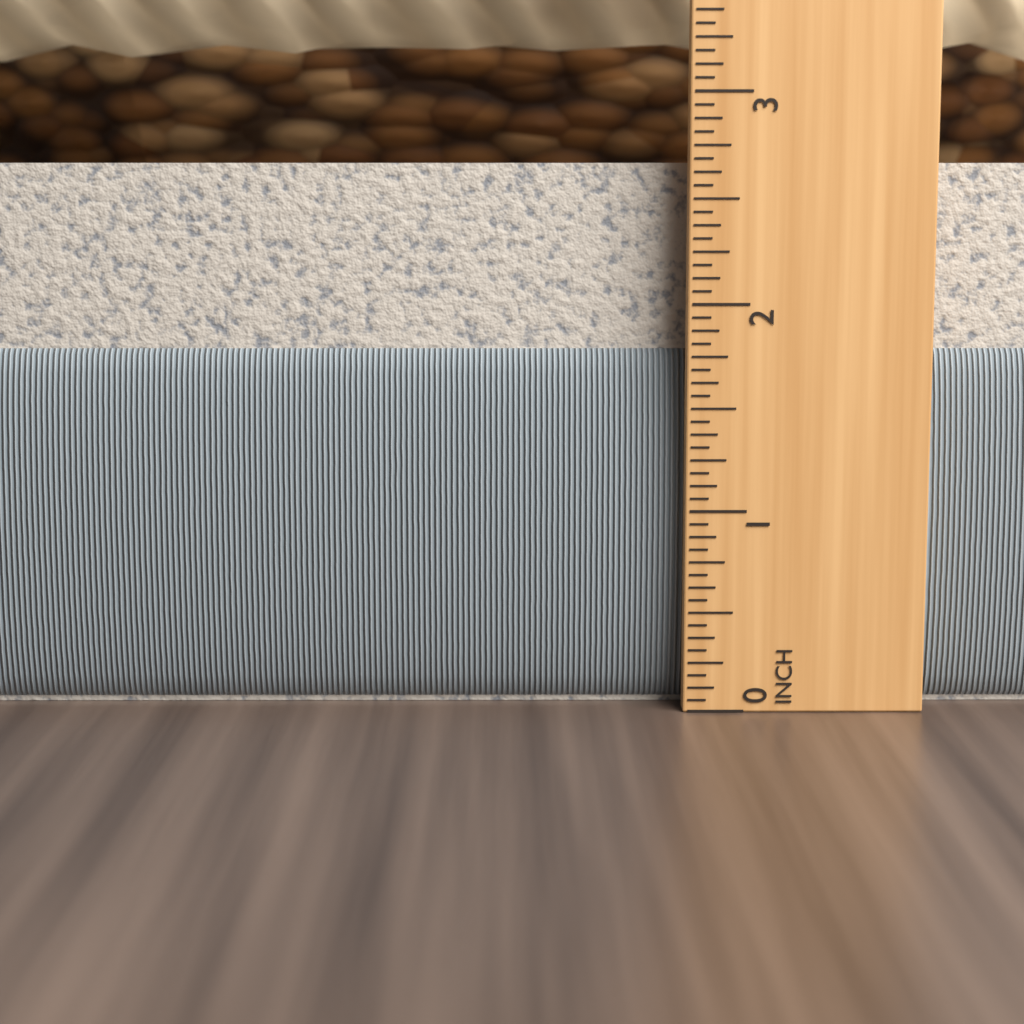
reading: 2.6875 in
